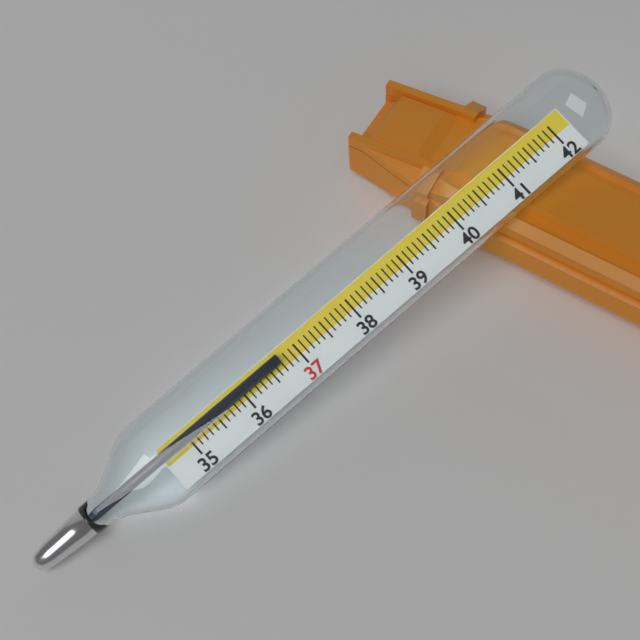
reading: 36.7 (no unit)
